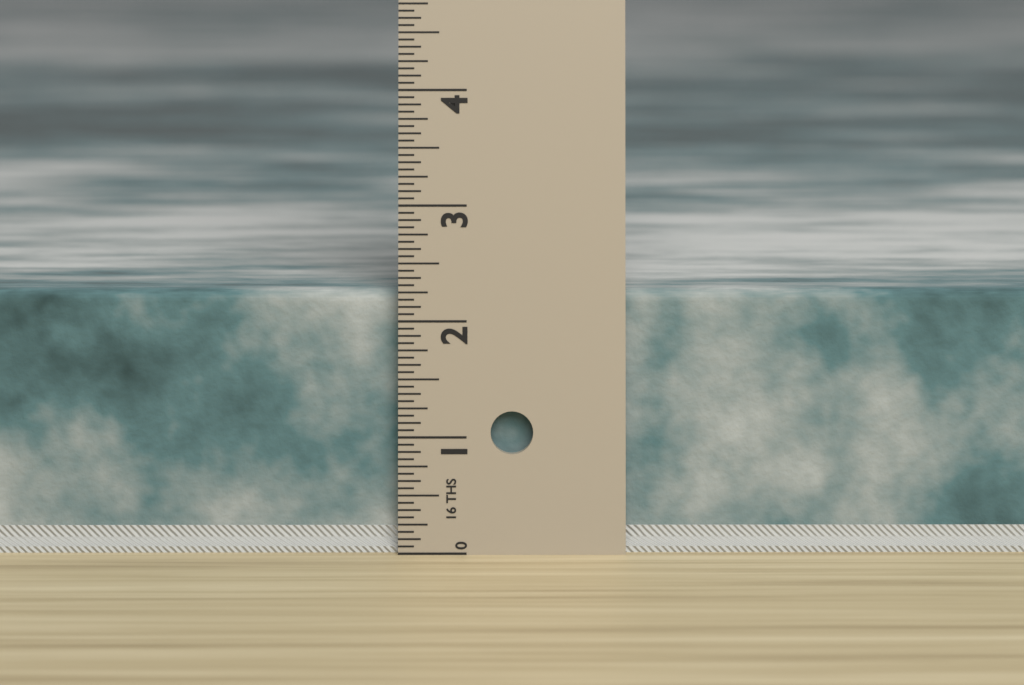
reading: 2.2500 in
